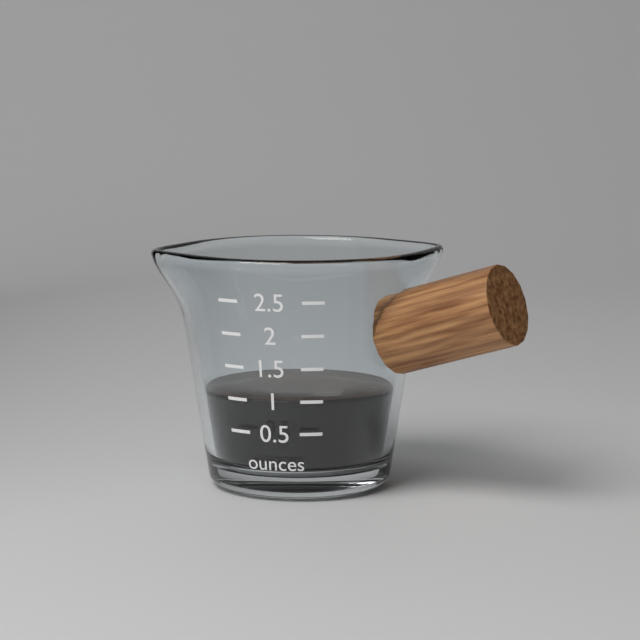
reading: 1.0 ounces
